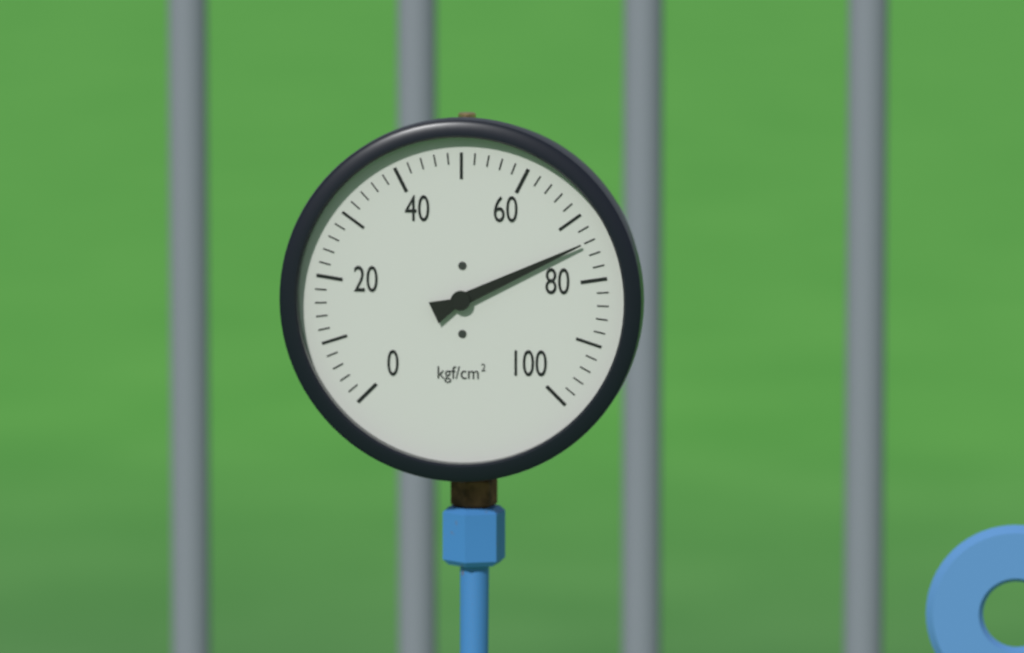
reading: 74 kgf/cm²
